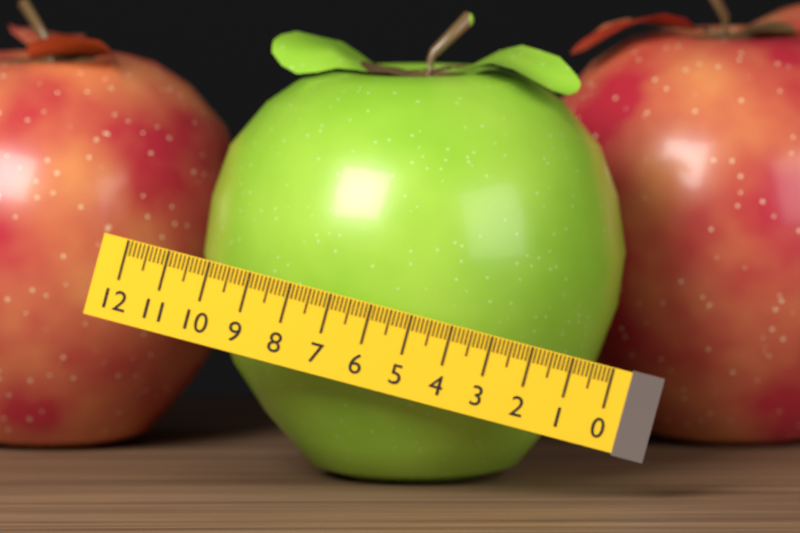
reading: 10.2 (no unit)
